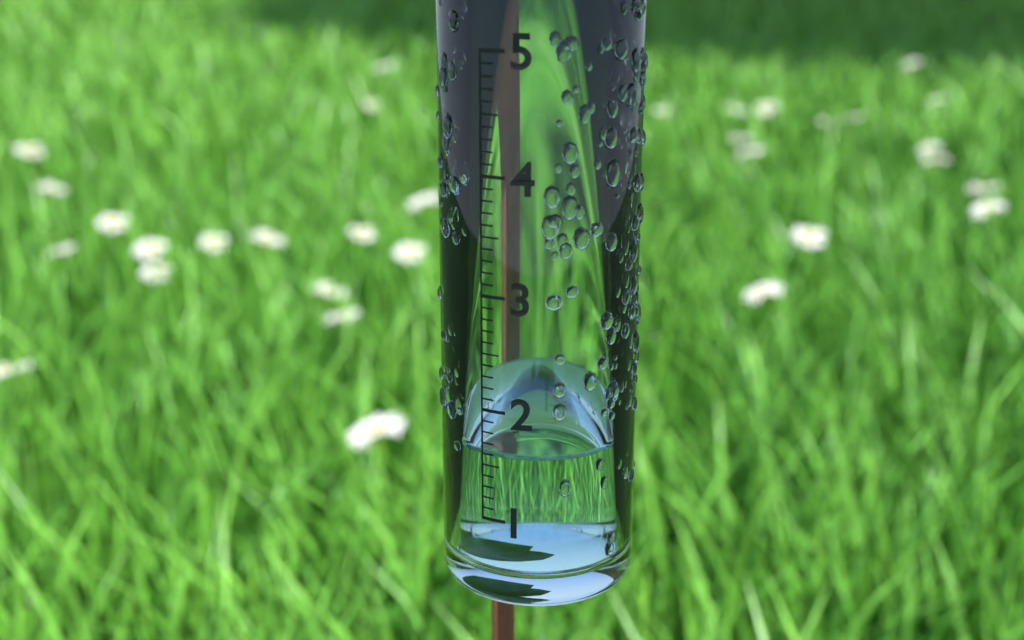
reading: 1.6 (no unit)
